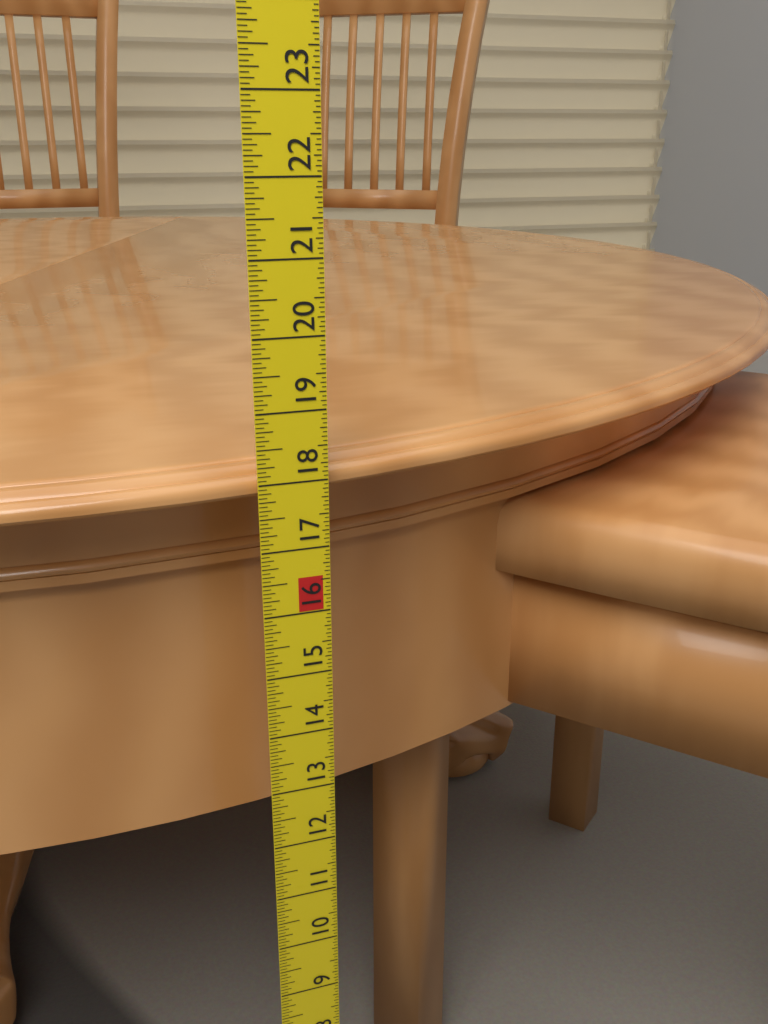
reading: 18.1875 in
